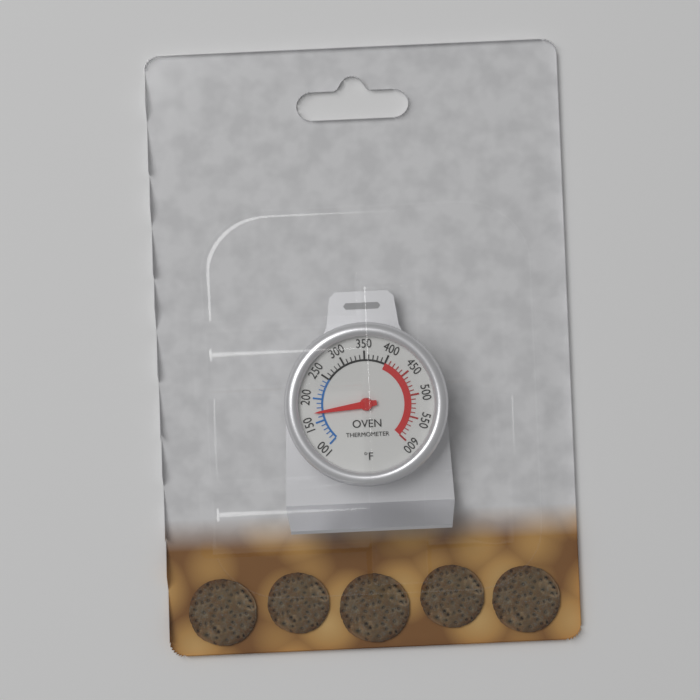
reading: 170 °F
